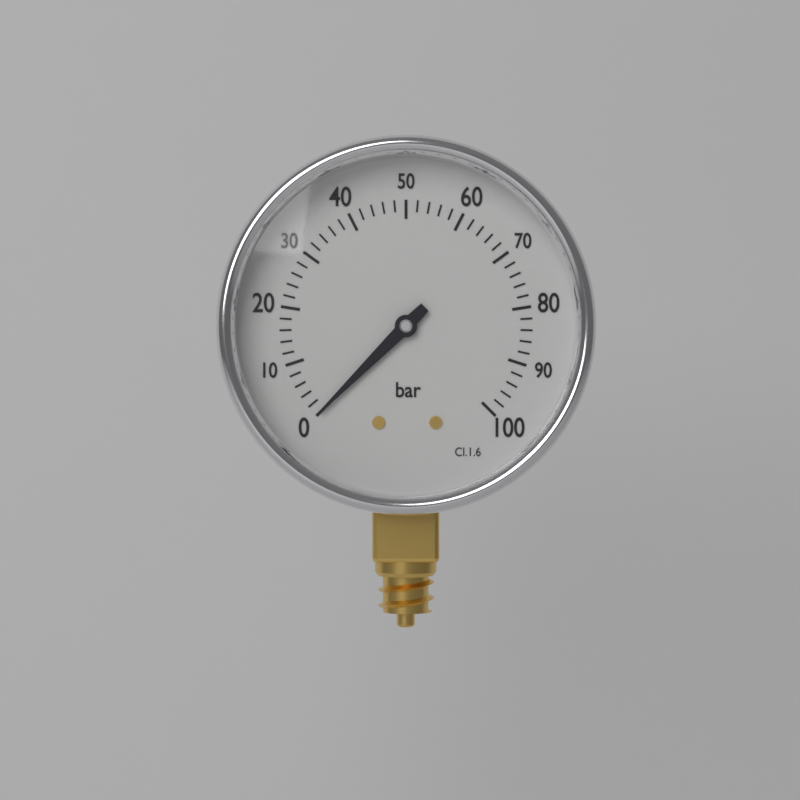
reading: 0 bar
